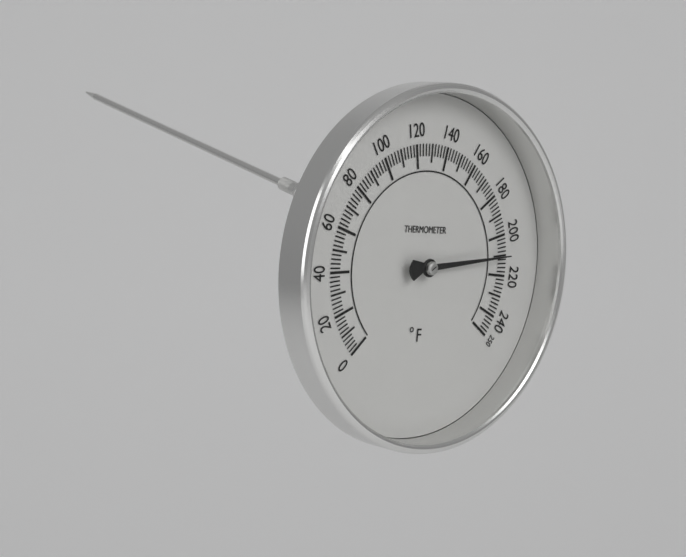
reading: 210 °F
